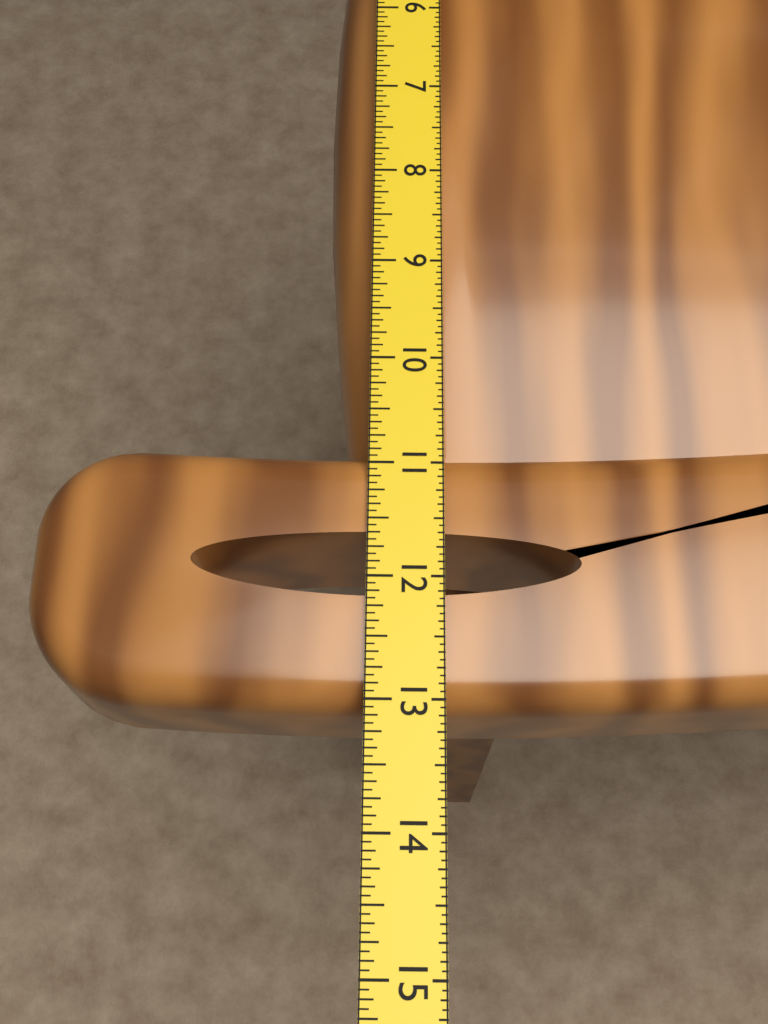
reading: 13.0625 in
